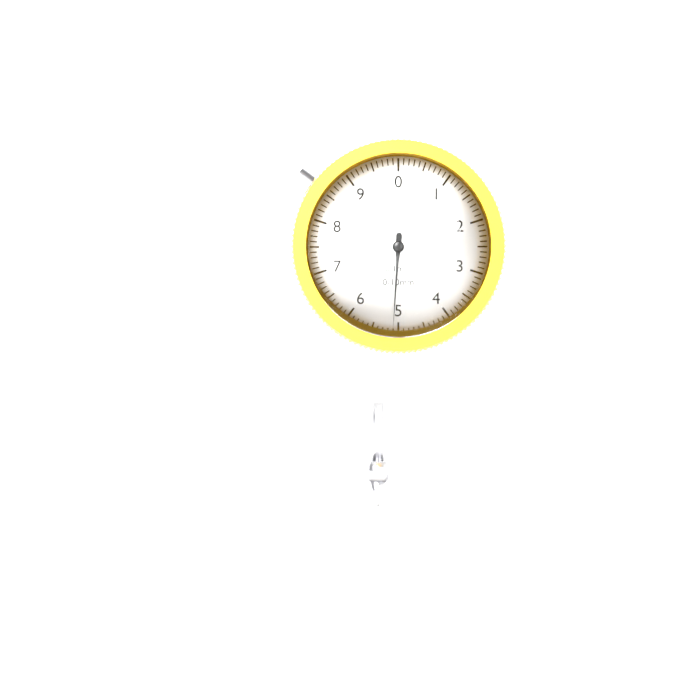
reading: 5.1 mm
